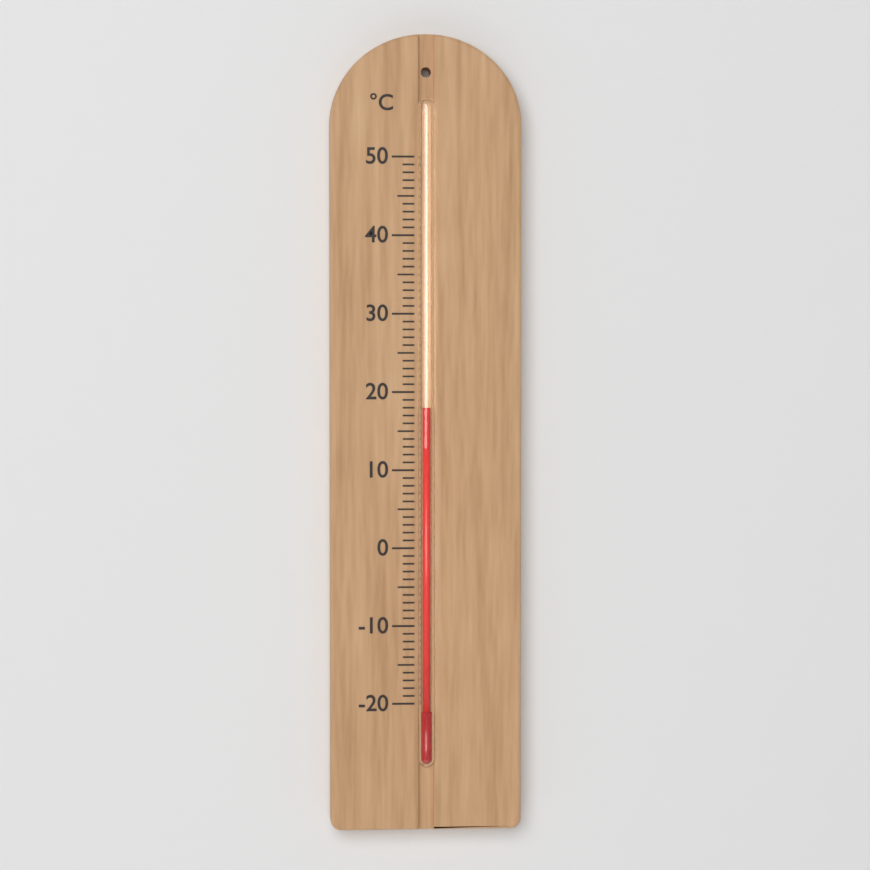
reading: 18 °C
